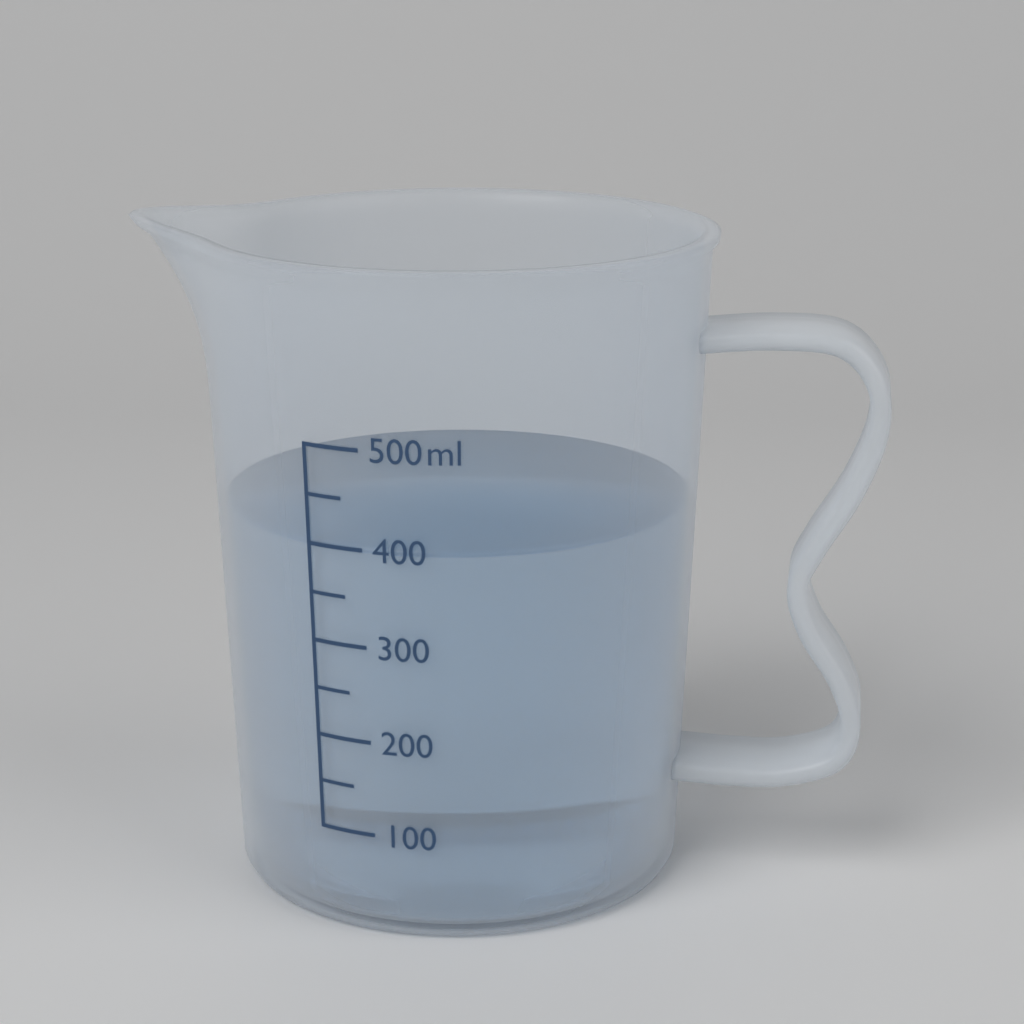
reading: 400 ml
